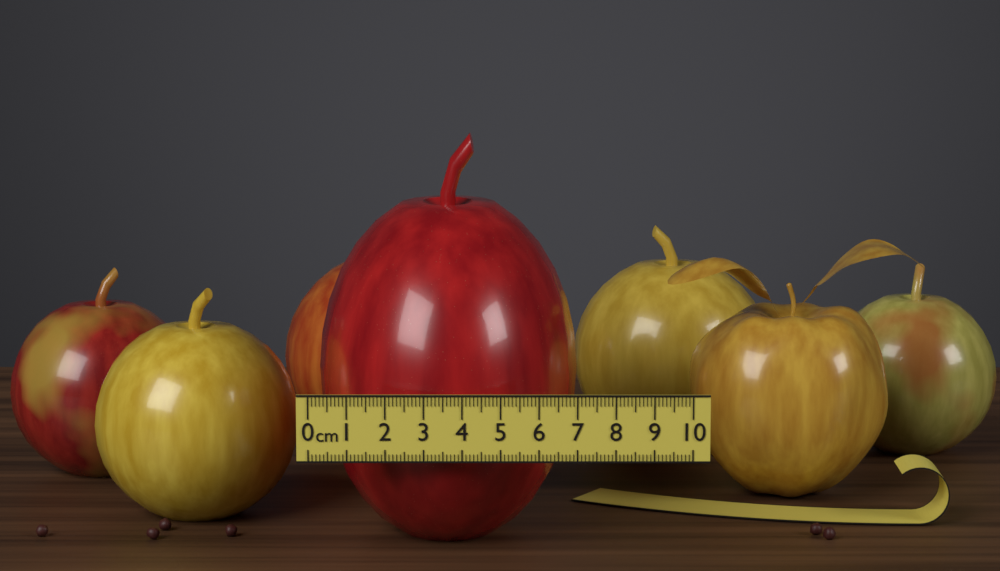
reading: 7.1 cm
